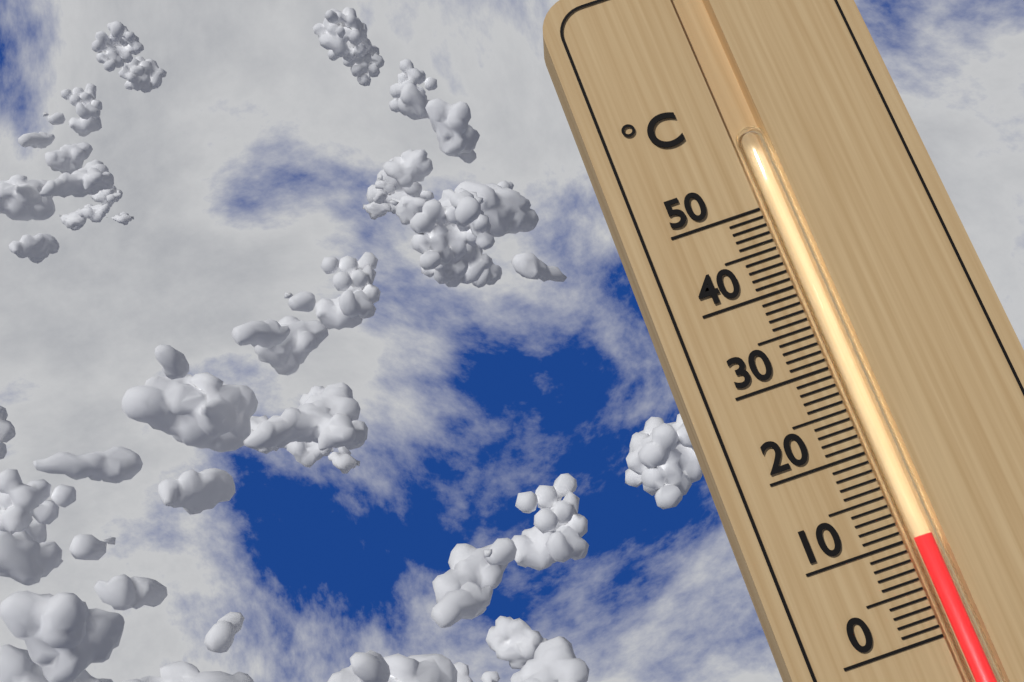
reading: 10 °C
